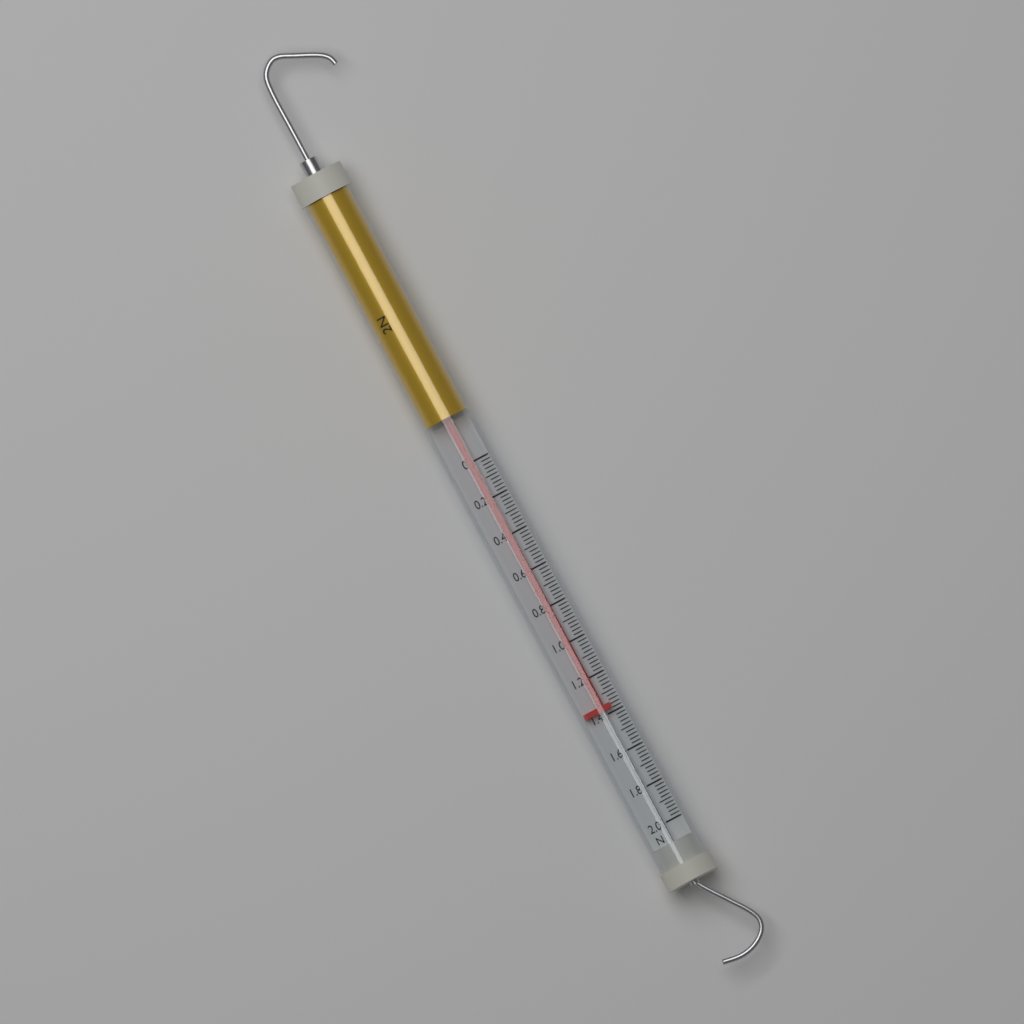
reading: 1.38 N
